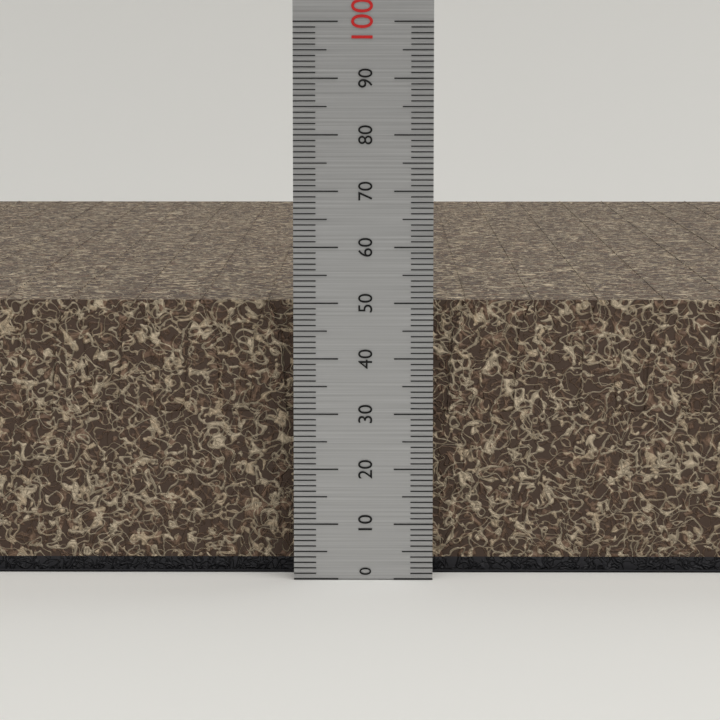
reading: 50 (no unit)
